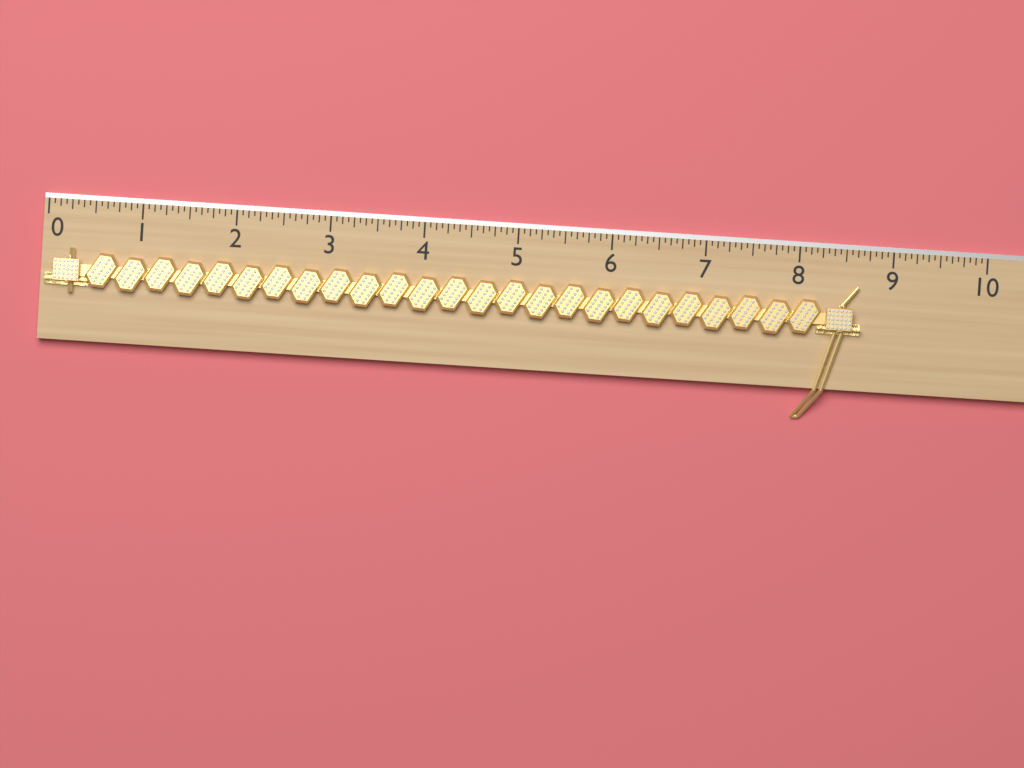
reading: 8.6875 (no unit)
